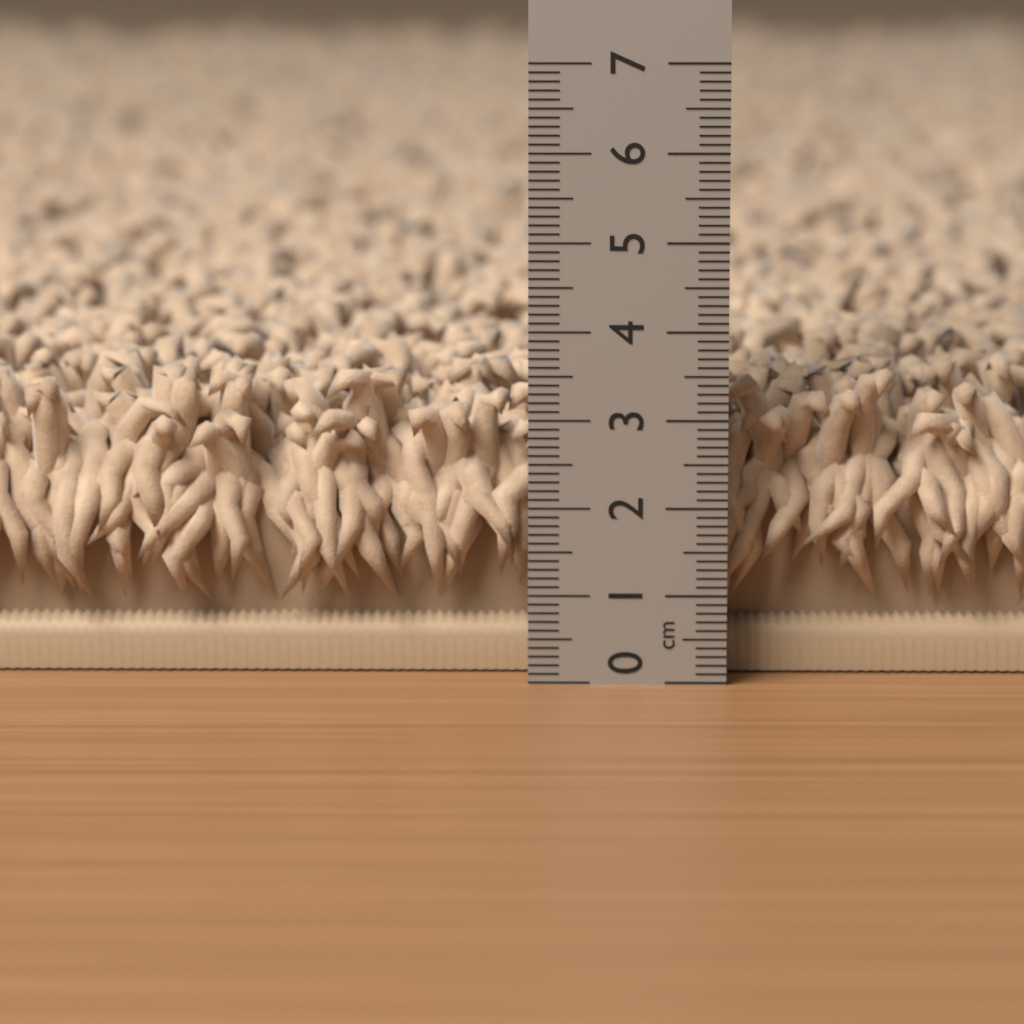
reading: 3.5 cm
